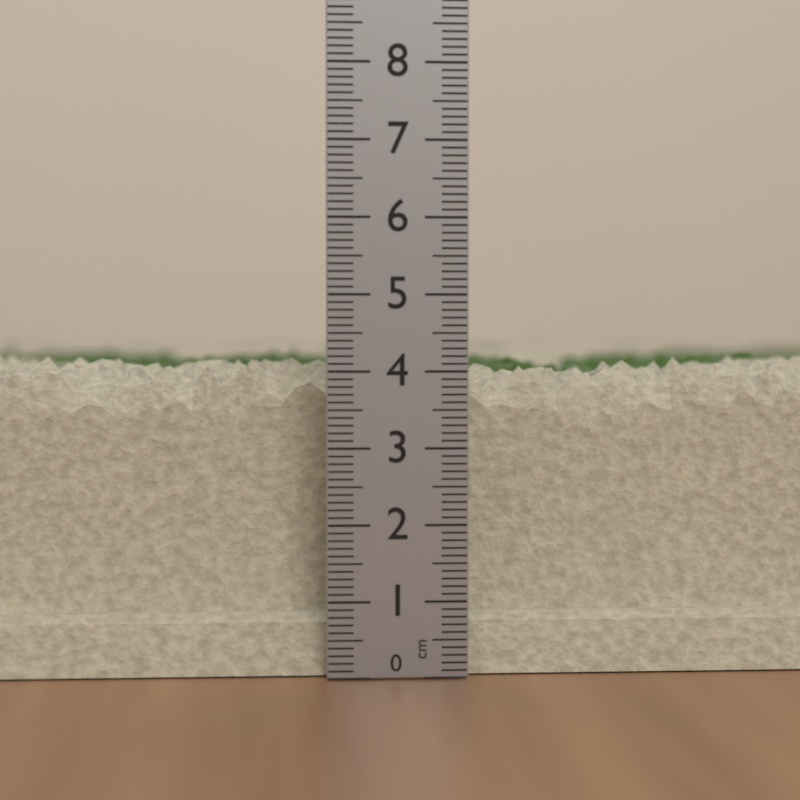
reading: 4.3 cm
